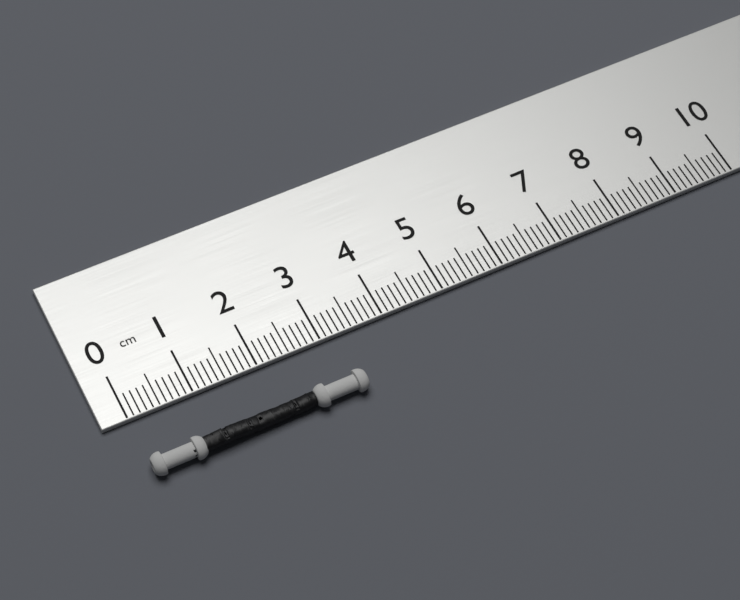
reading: 3.3 cm
